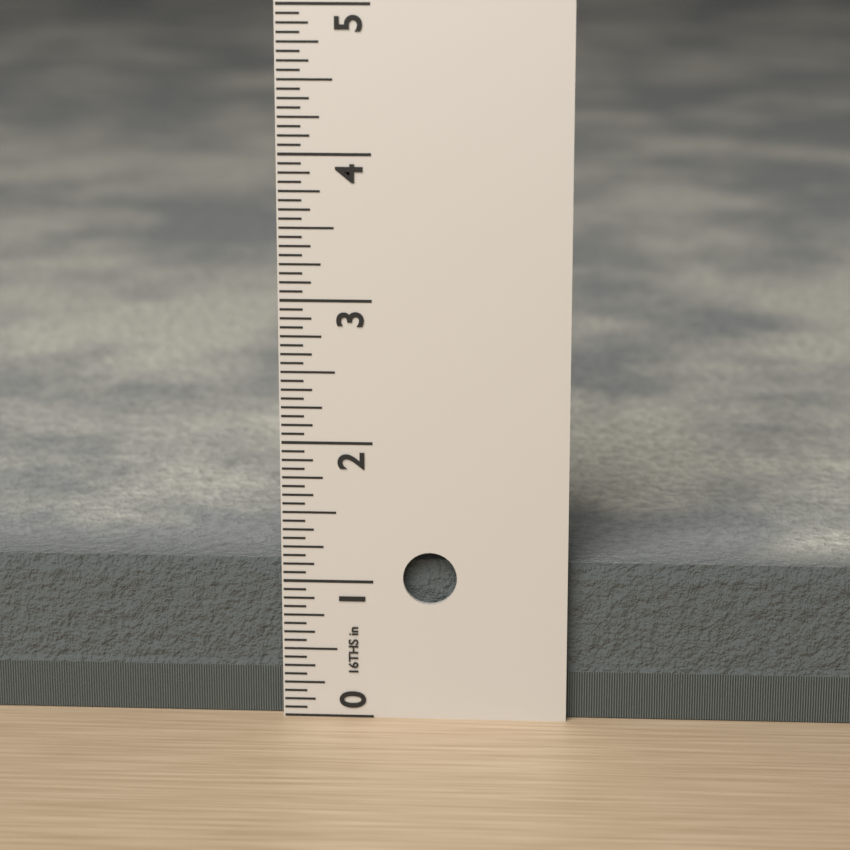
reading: 1.1250 in
